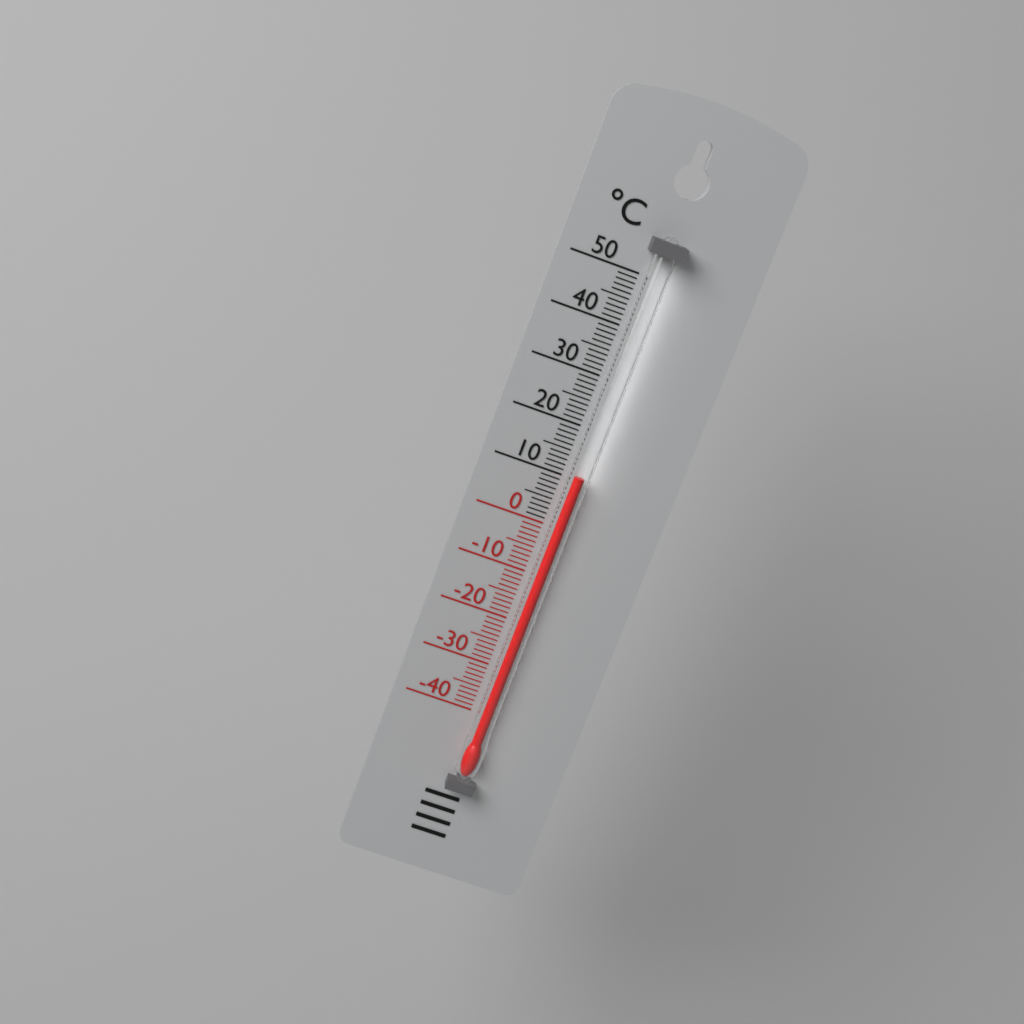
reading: 11 °C
